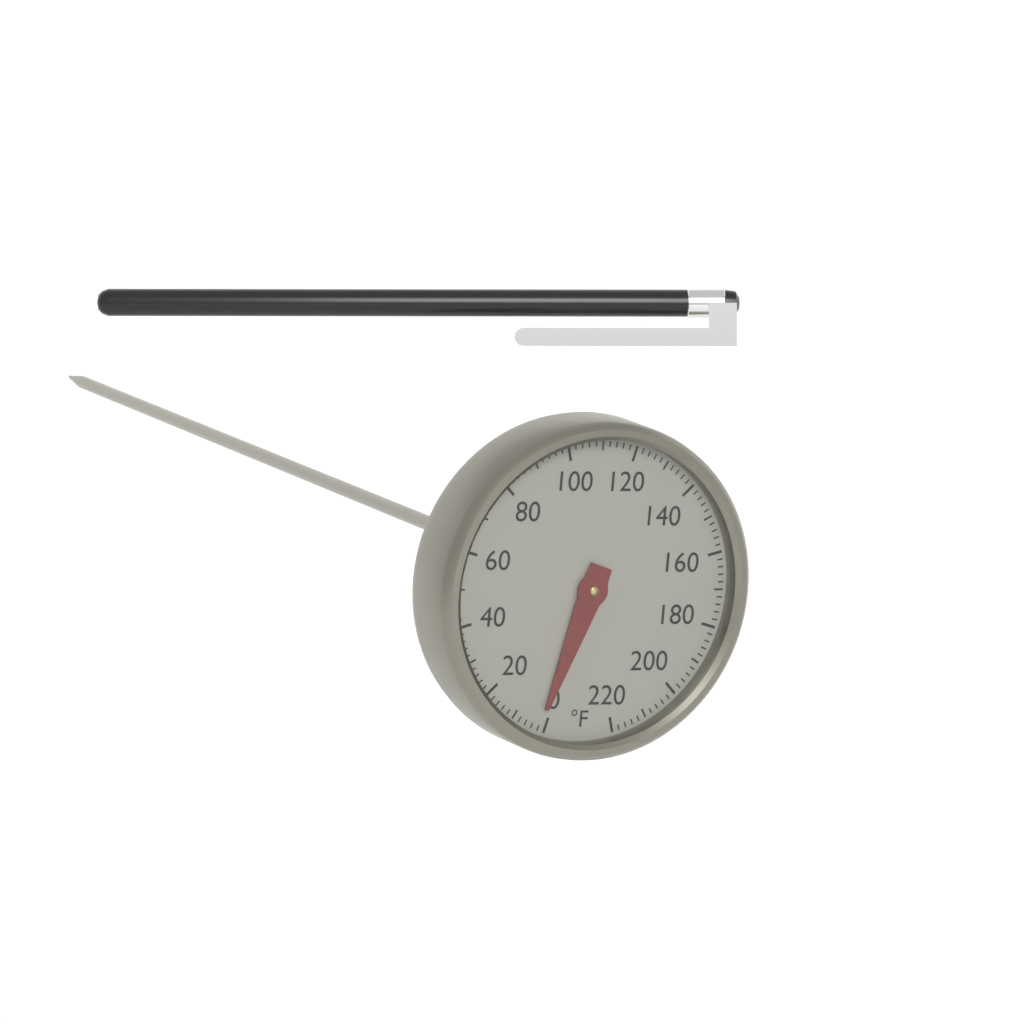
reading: 2 °F
